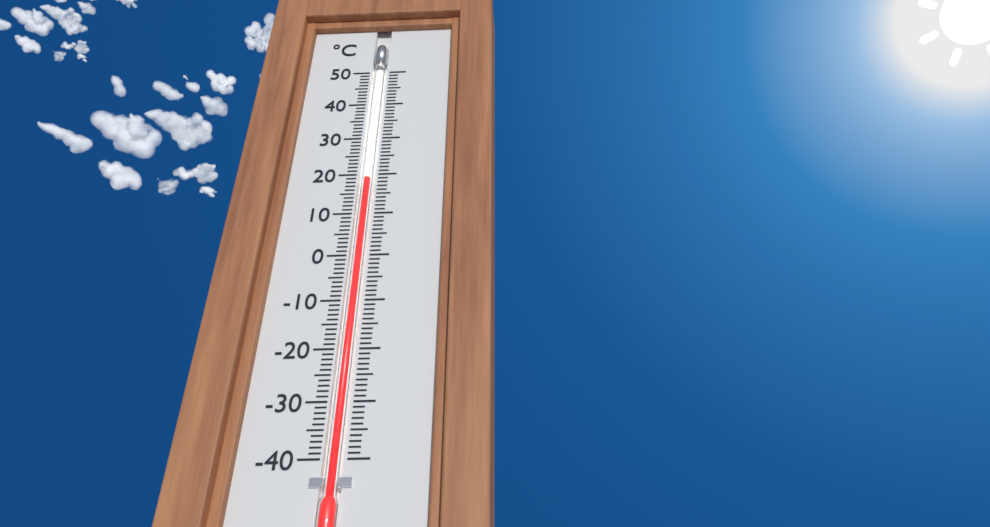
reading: 19 °C
